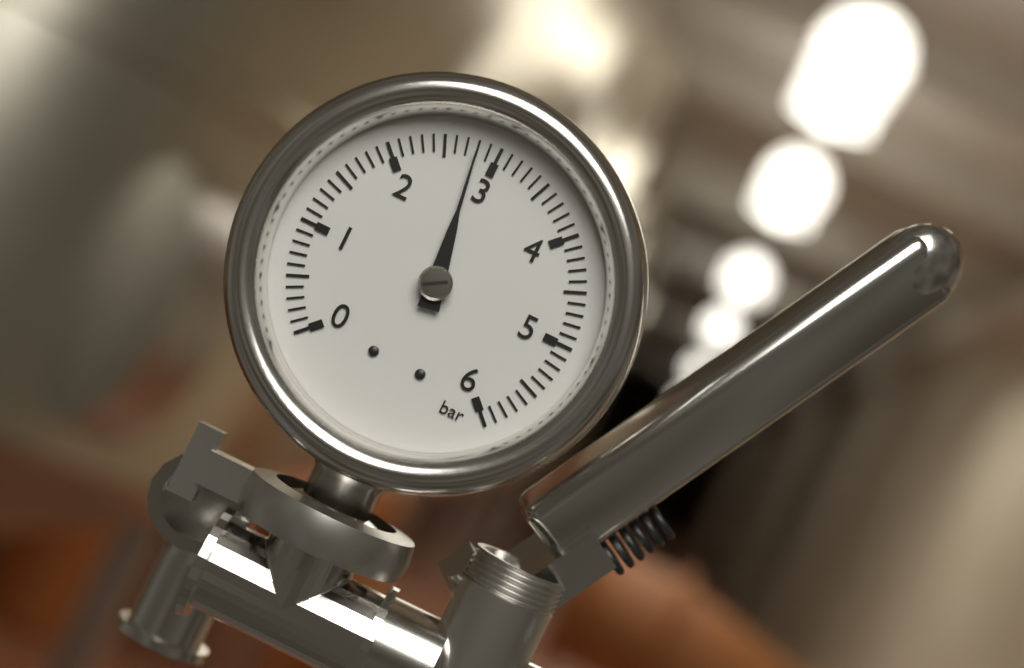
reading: 2.8 bar
